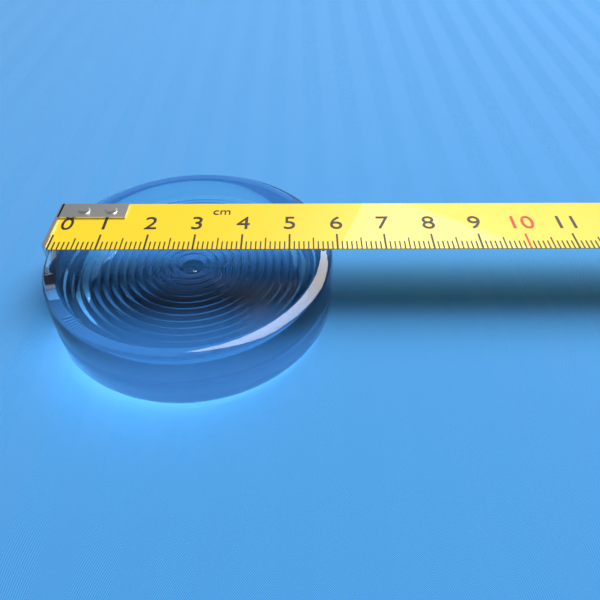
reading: 5.9 cm
